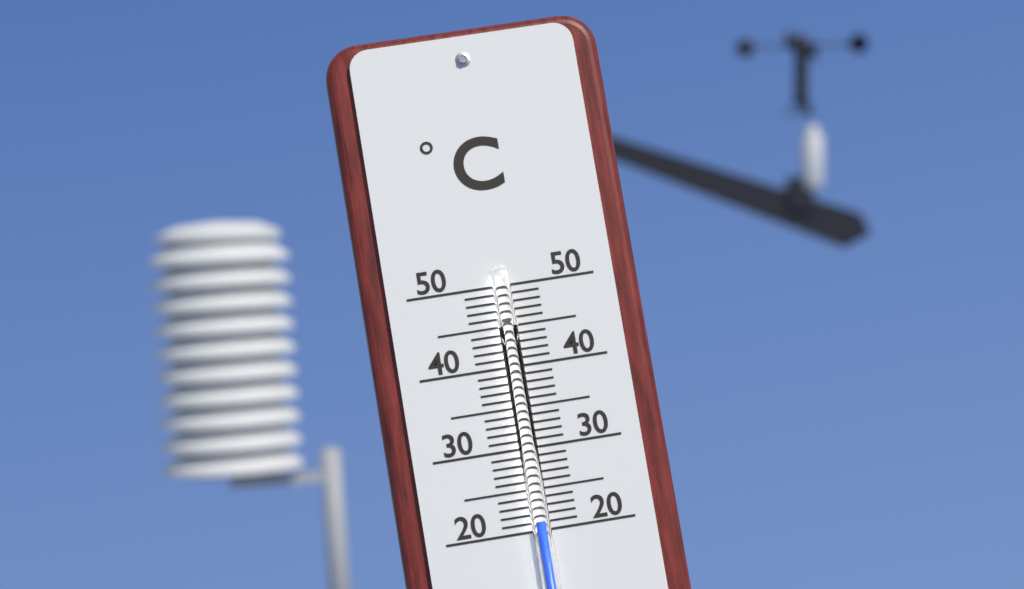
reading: 21 °C
